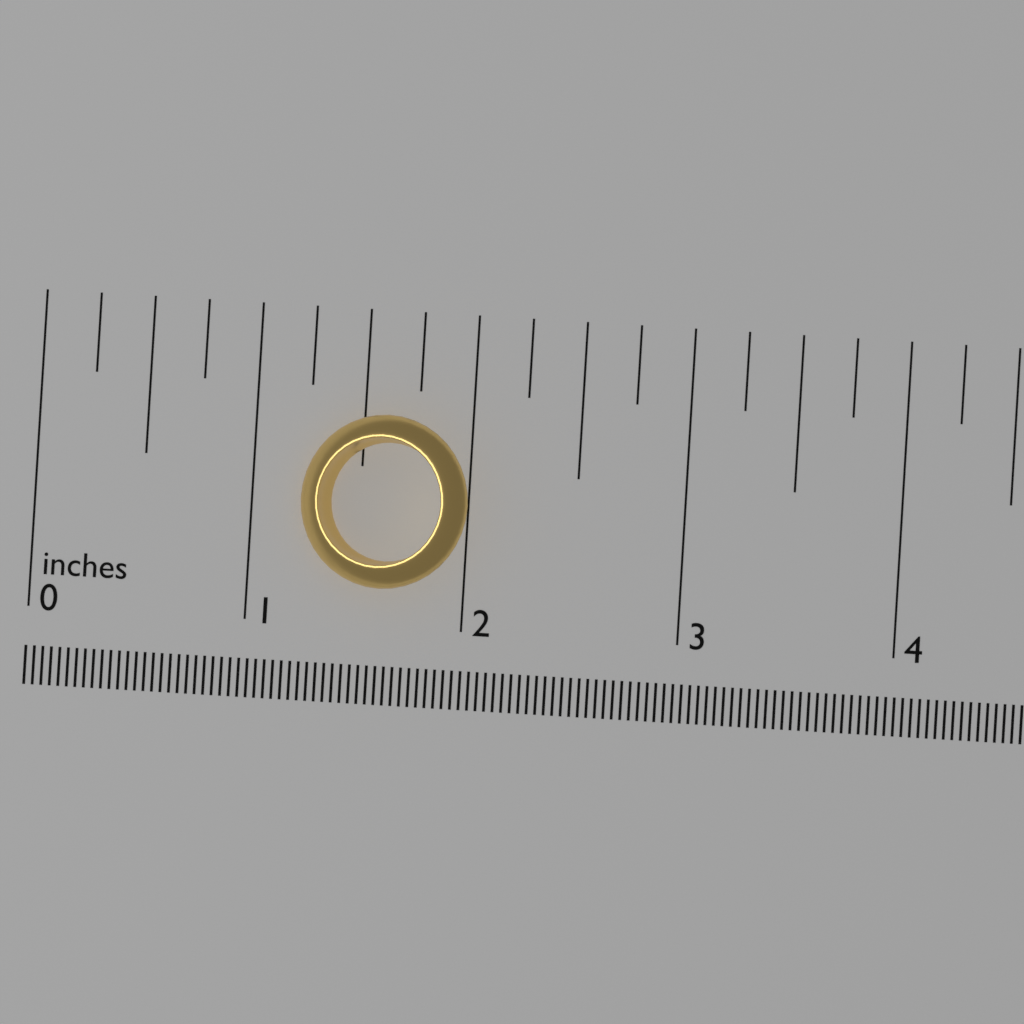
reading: 2.00 in
